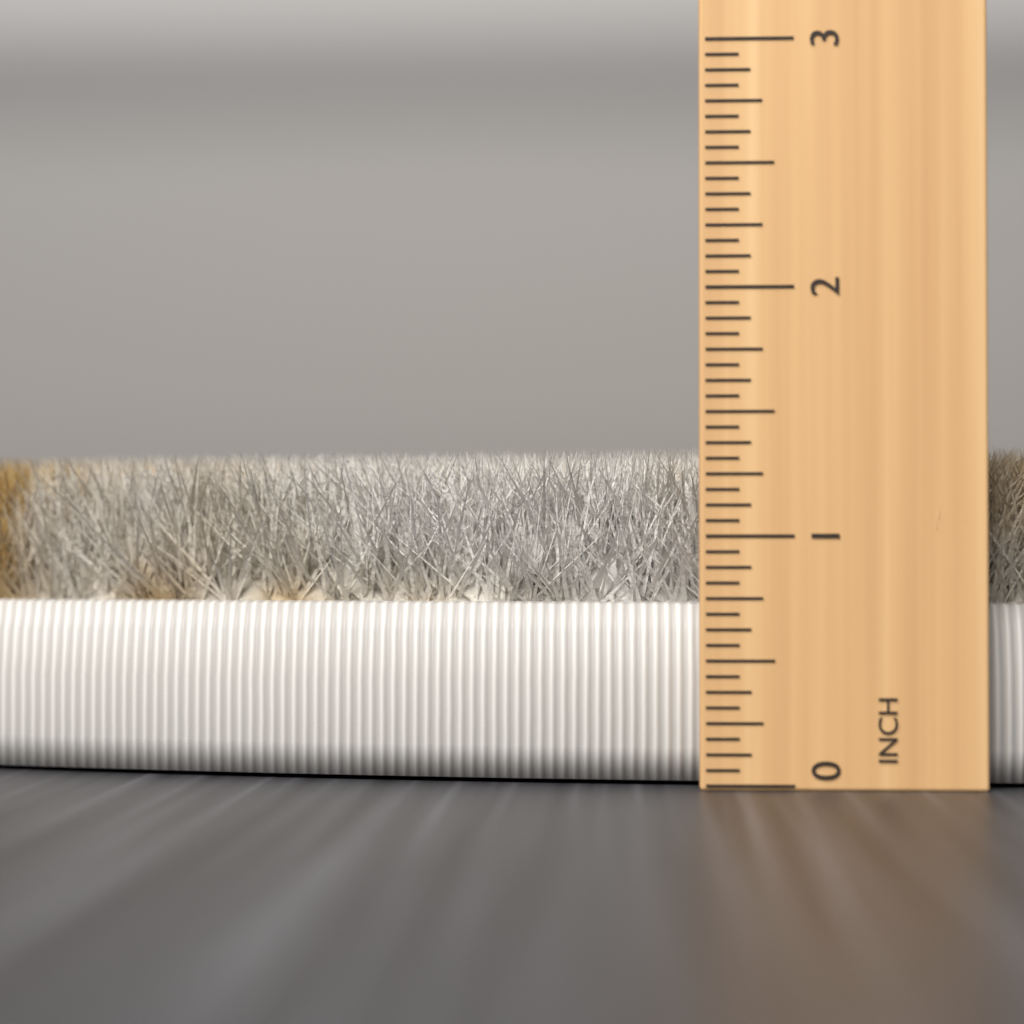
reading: 1.3750 in
